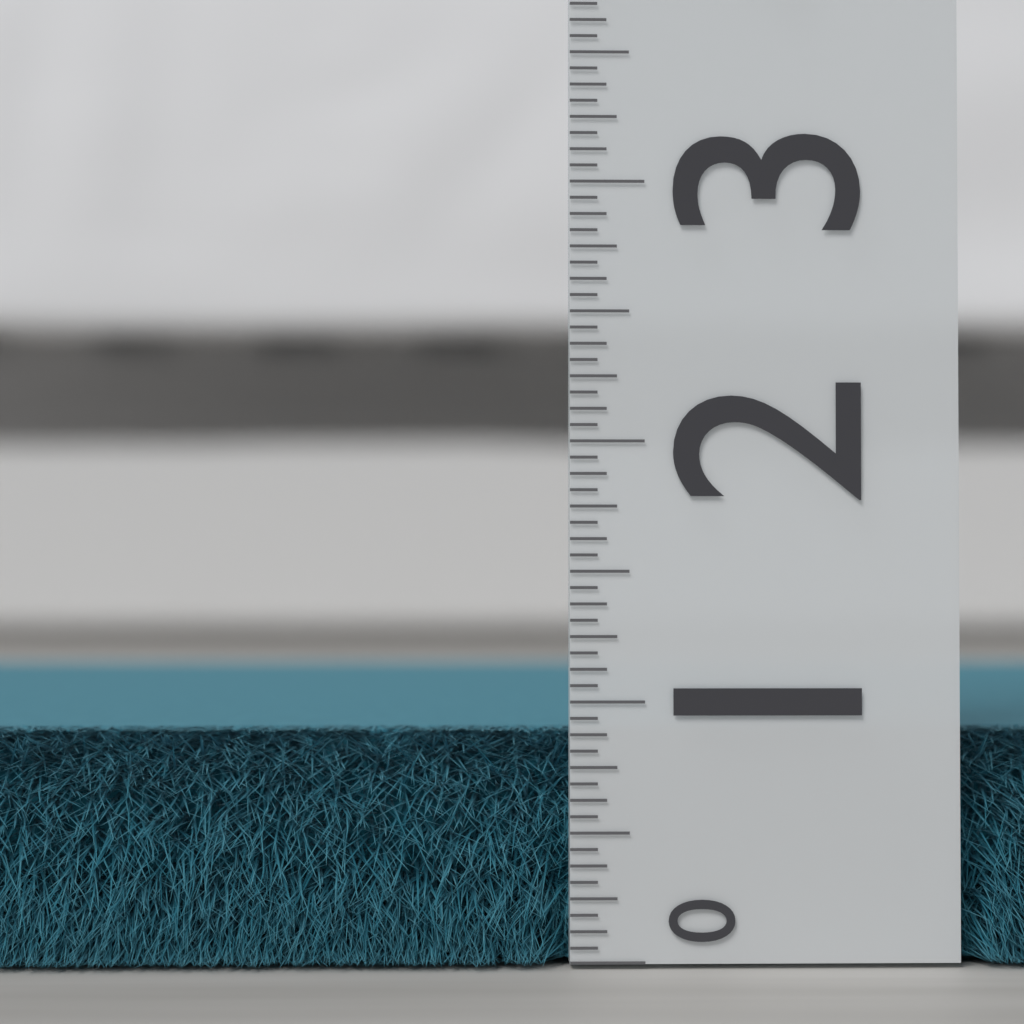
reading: 0.8750 (no unit)
